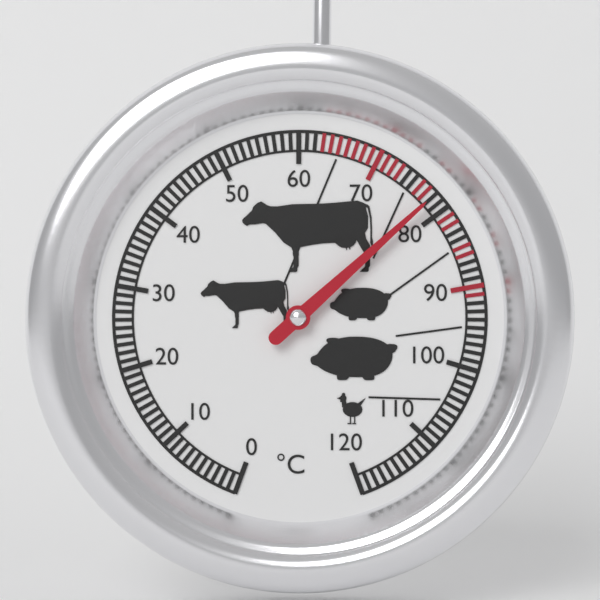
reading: 78 °C
